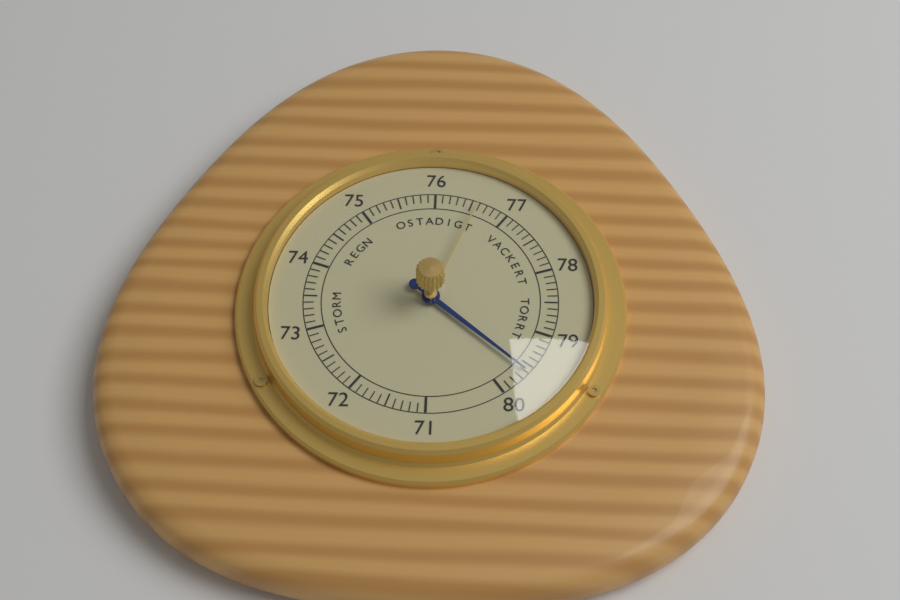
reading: 79.6 (no unit)
